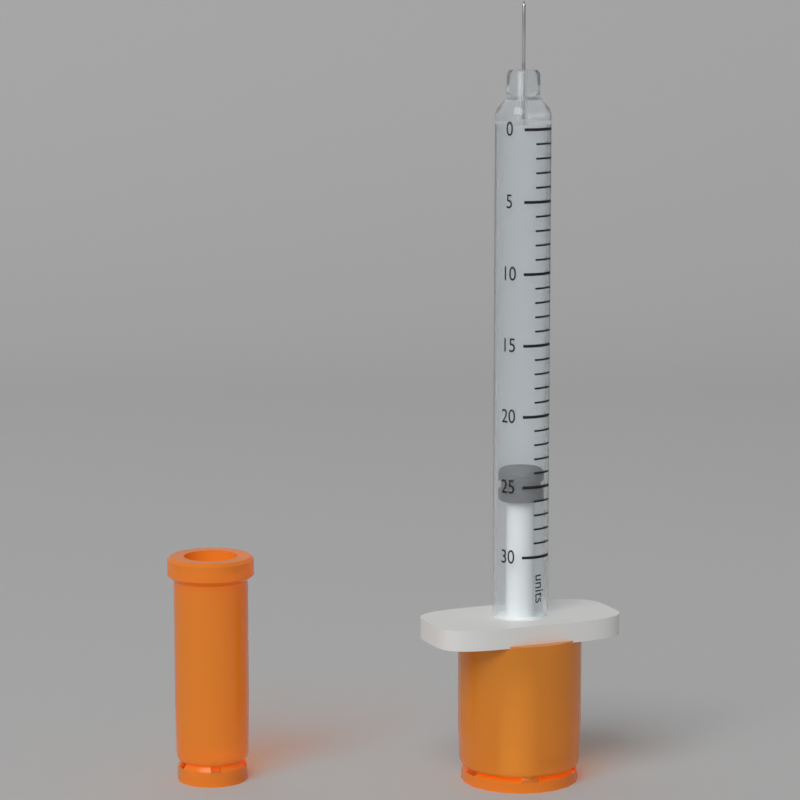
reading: 24 units
